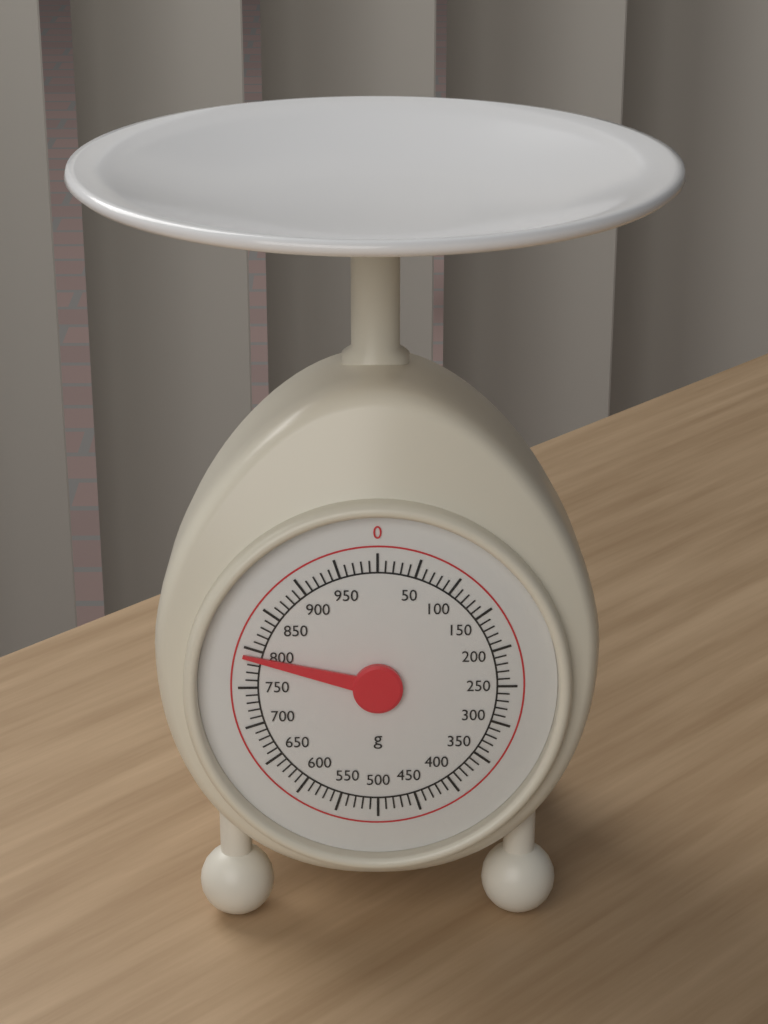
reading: 790 g
